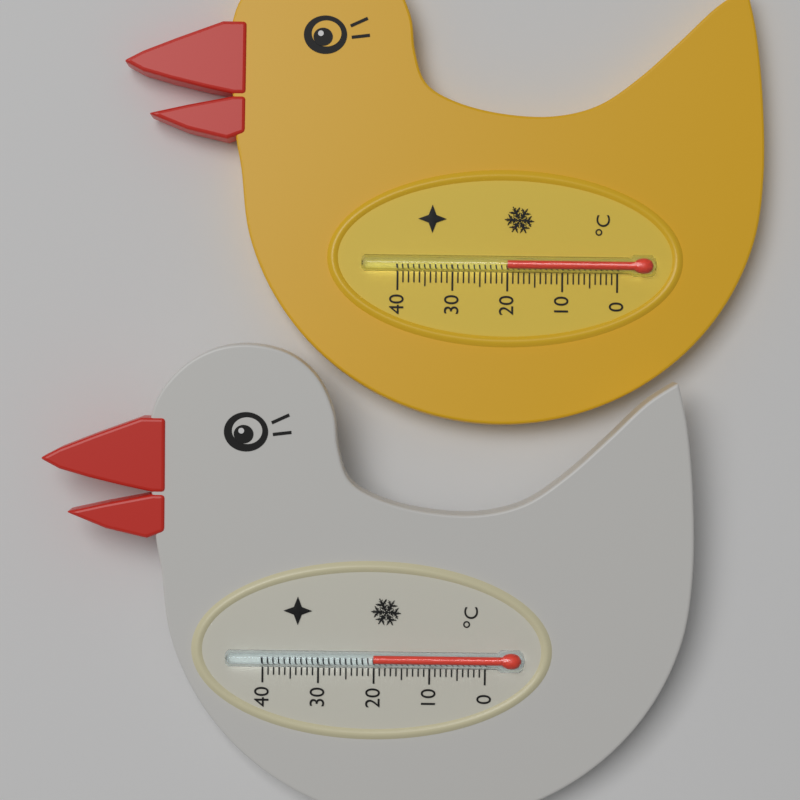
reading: 20 °C
